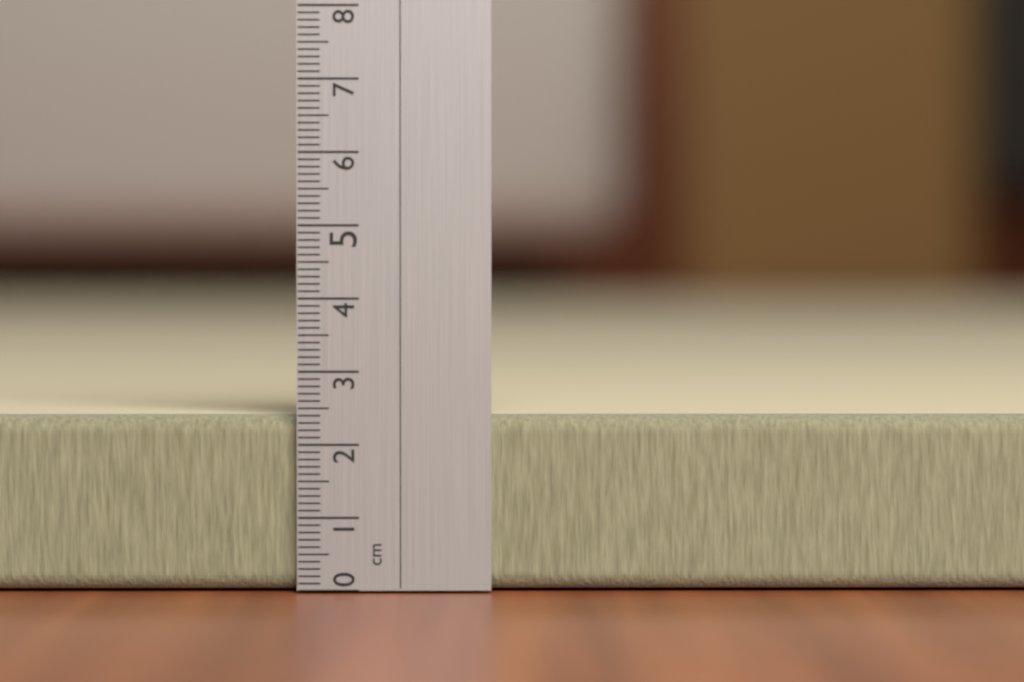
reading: 2.4 cm
